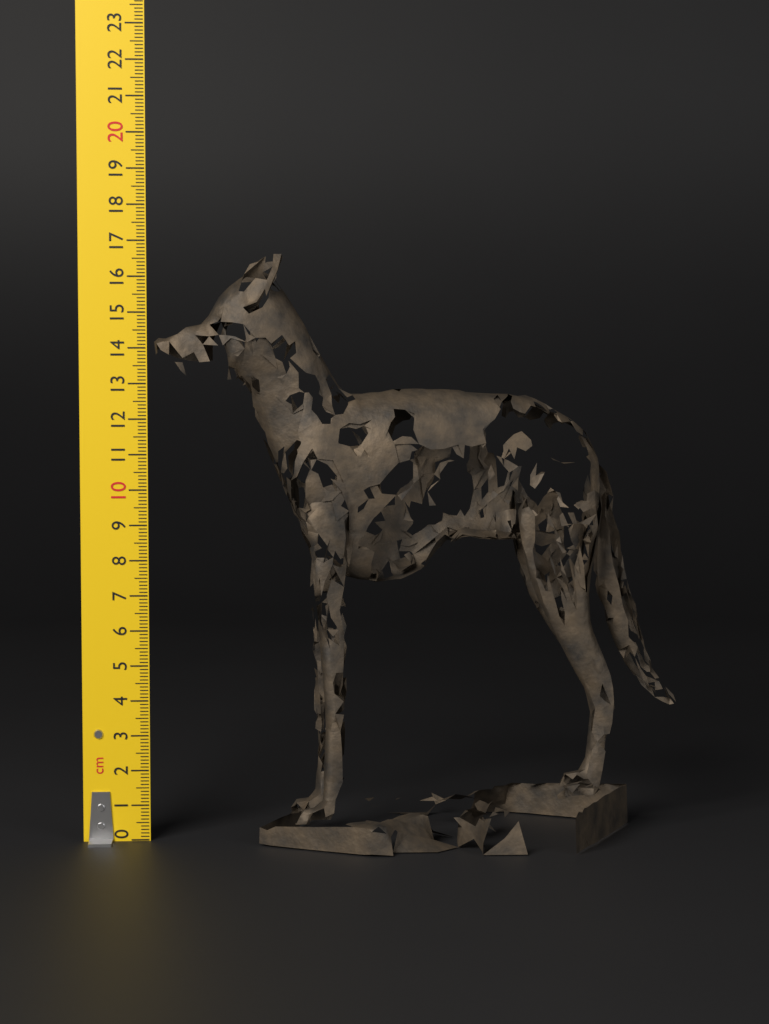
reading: 16.6 cm
